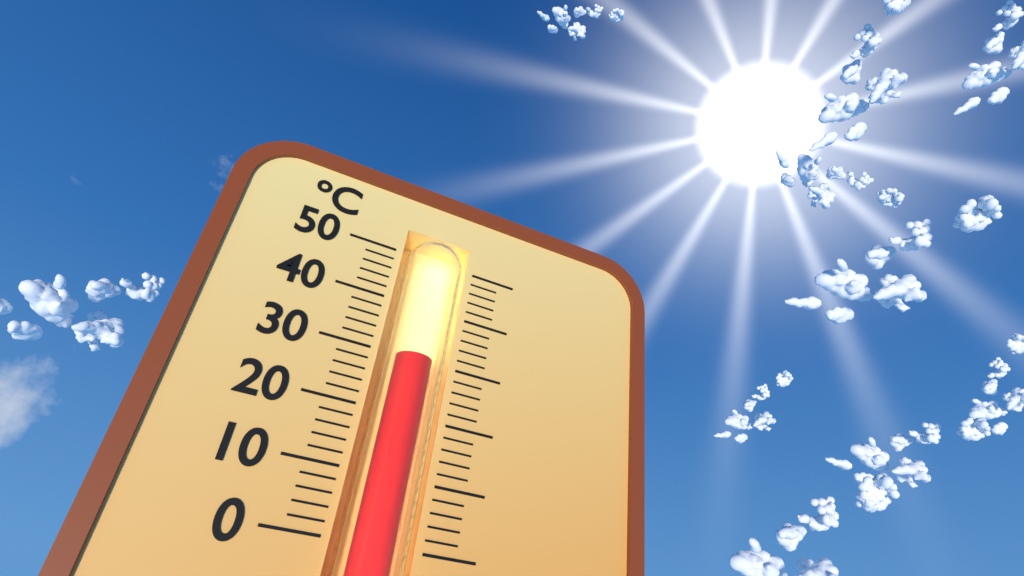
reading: 30 °C
